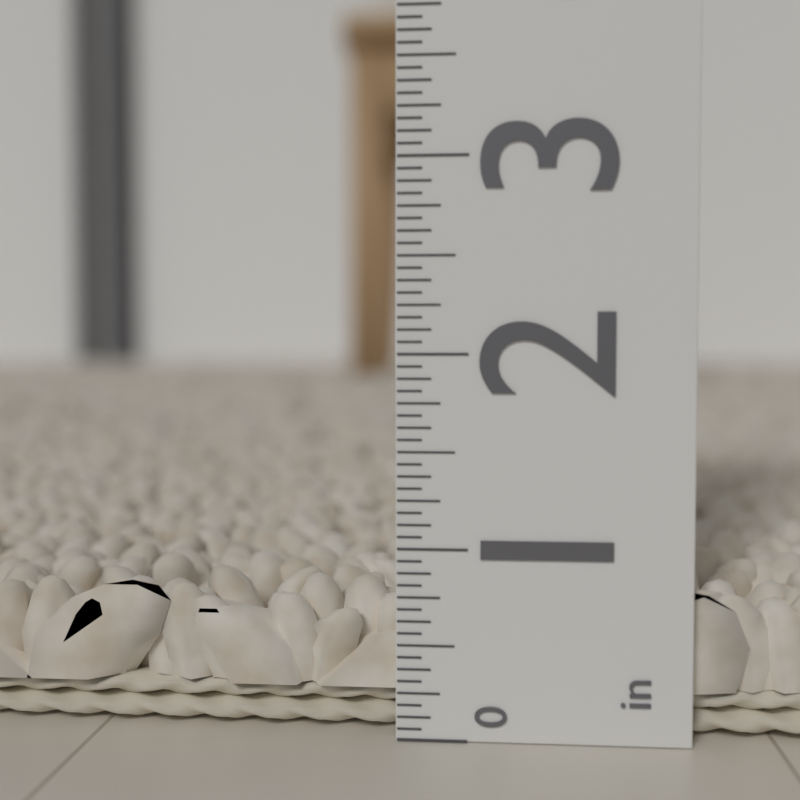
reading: 0.8125 in
